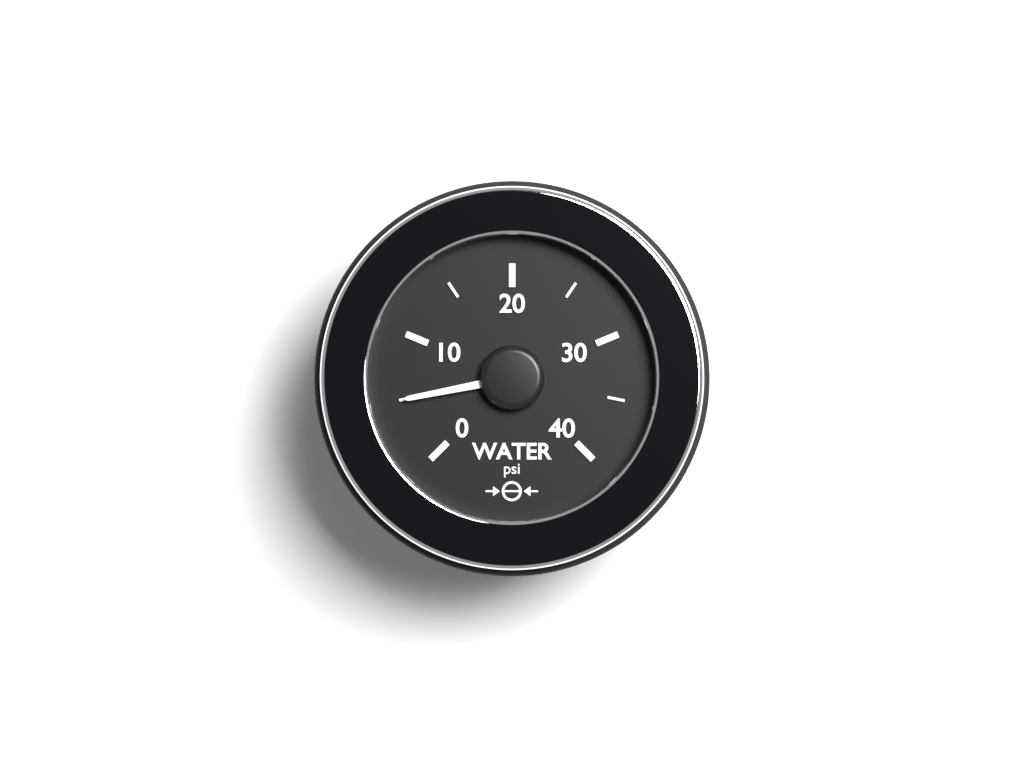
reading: 5 psi
